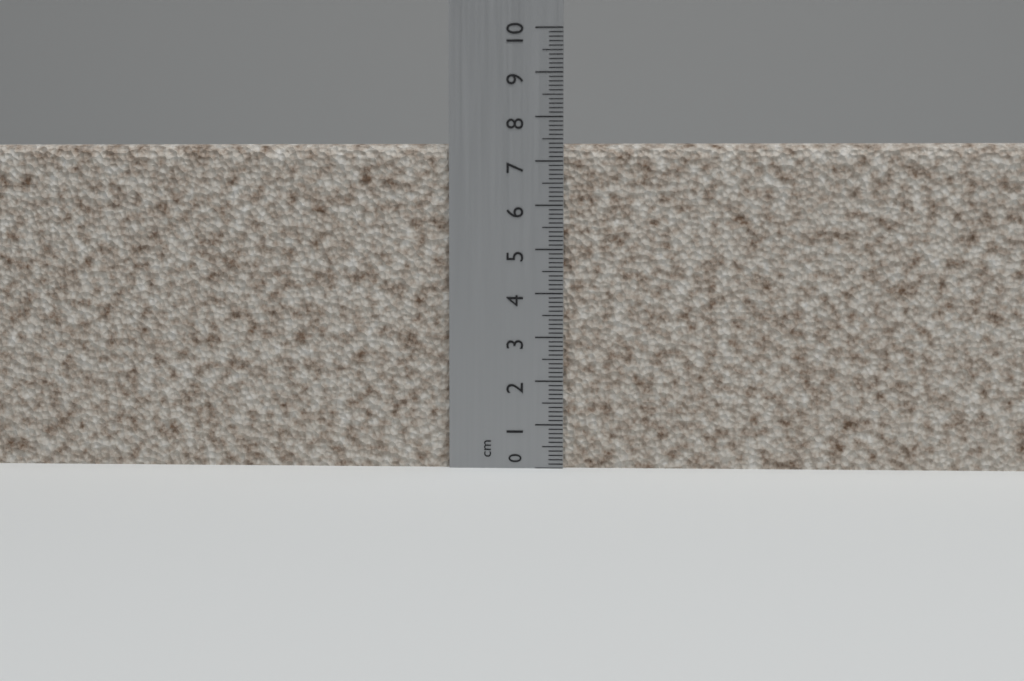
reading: 7.4 cm
